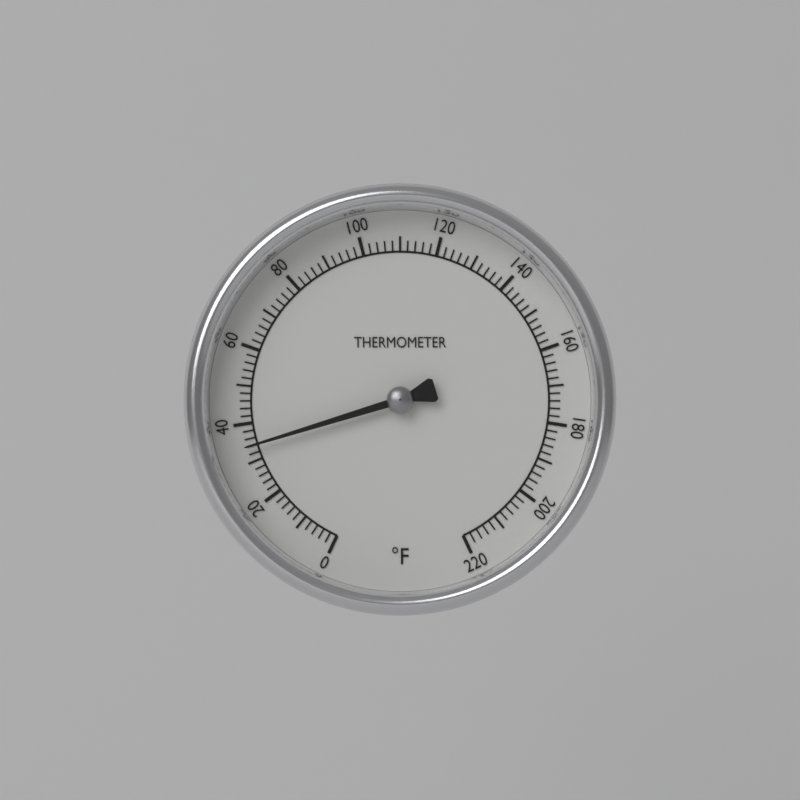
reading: 34 °F
